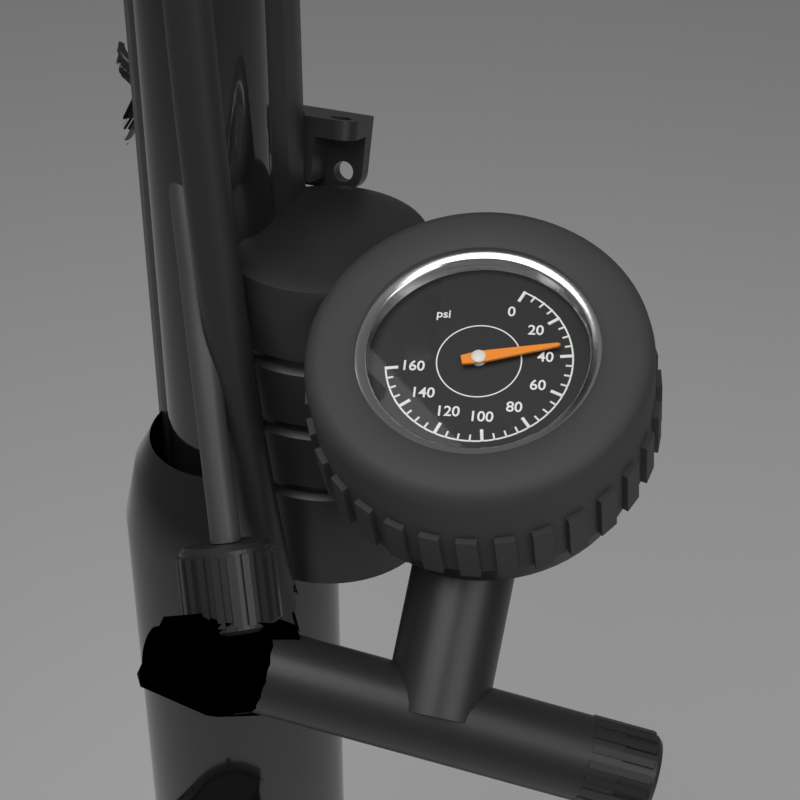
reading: 35 psi
